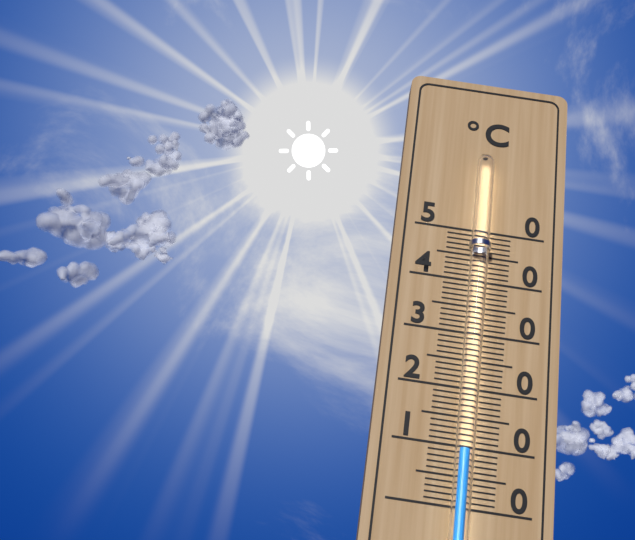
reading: 9 °C
